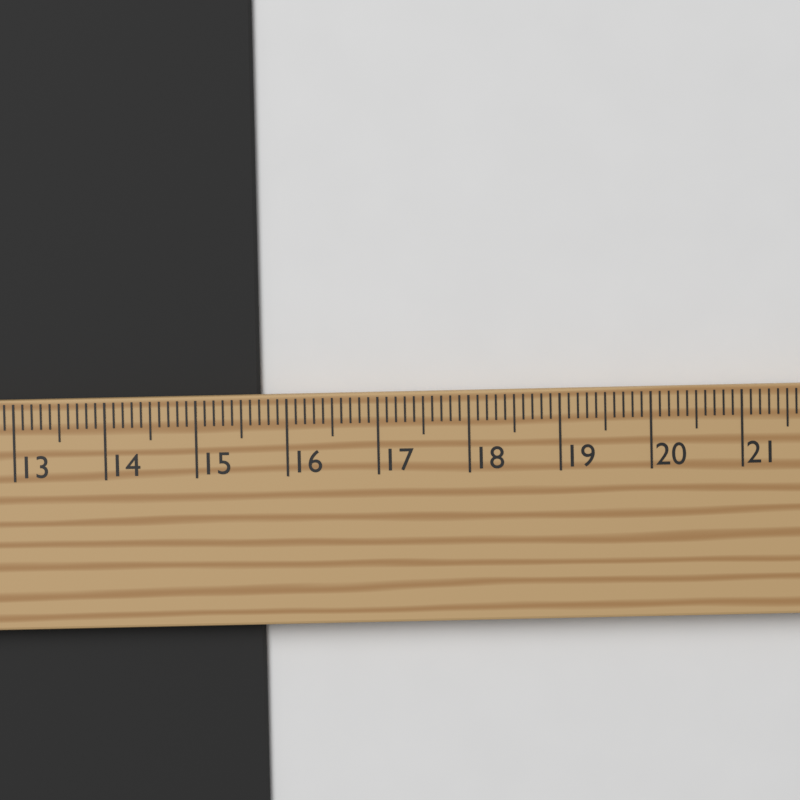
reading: 15.7 cm
